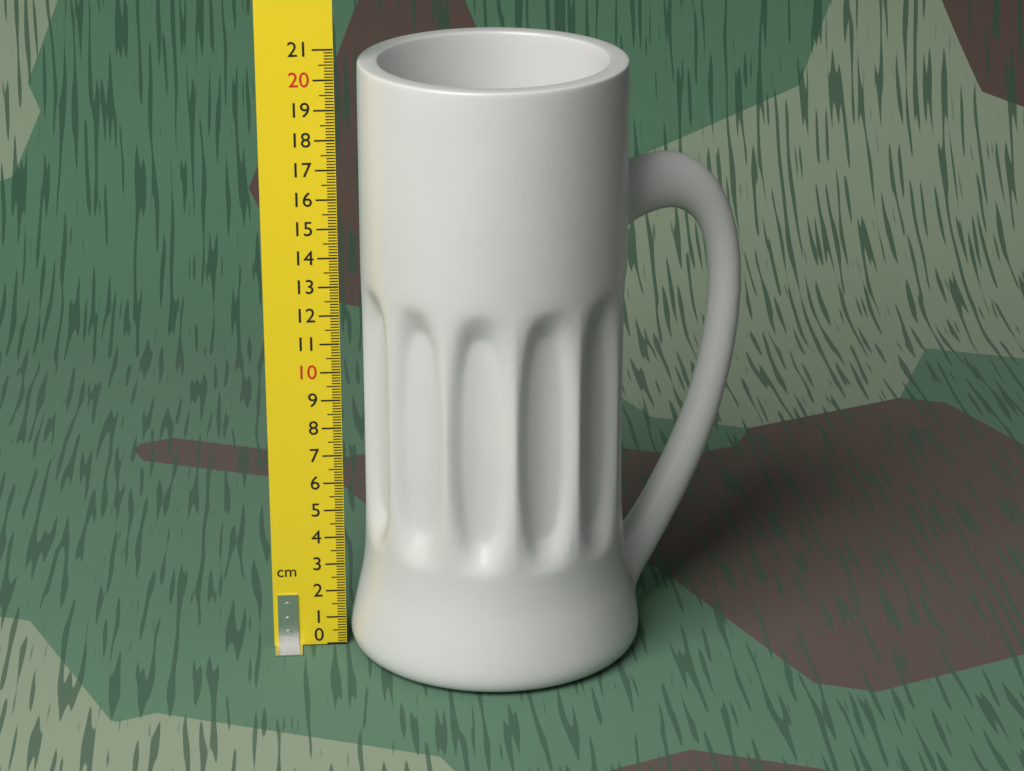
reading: 20.5 cm
